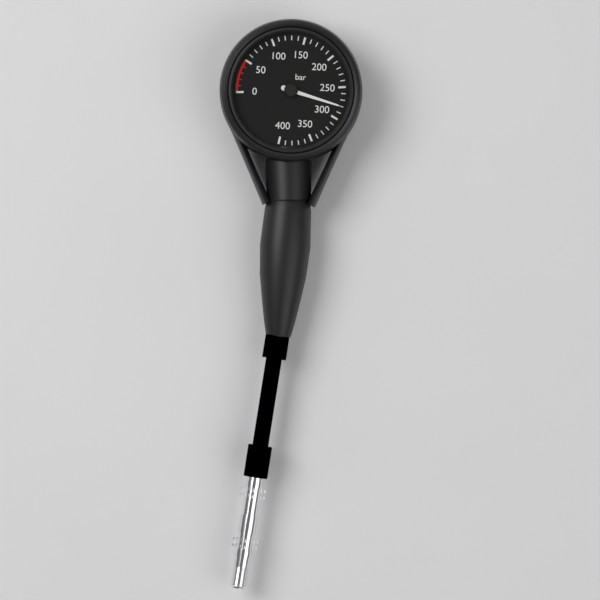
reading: 280 bar
